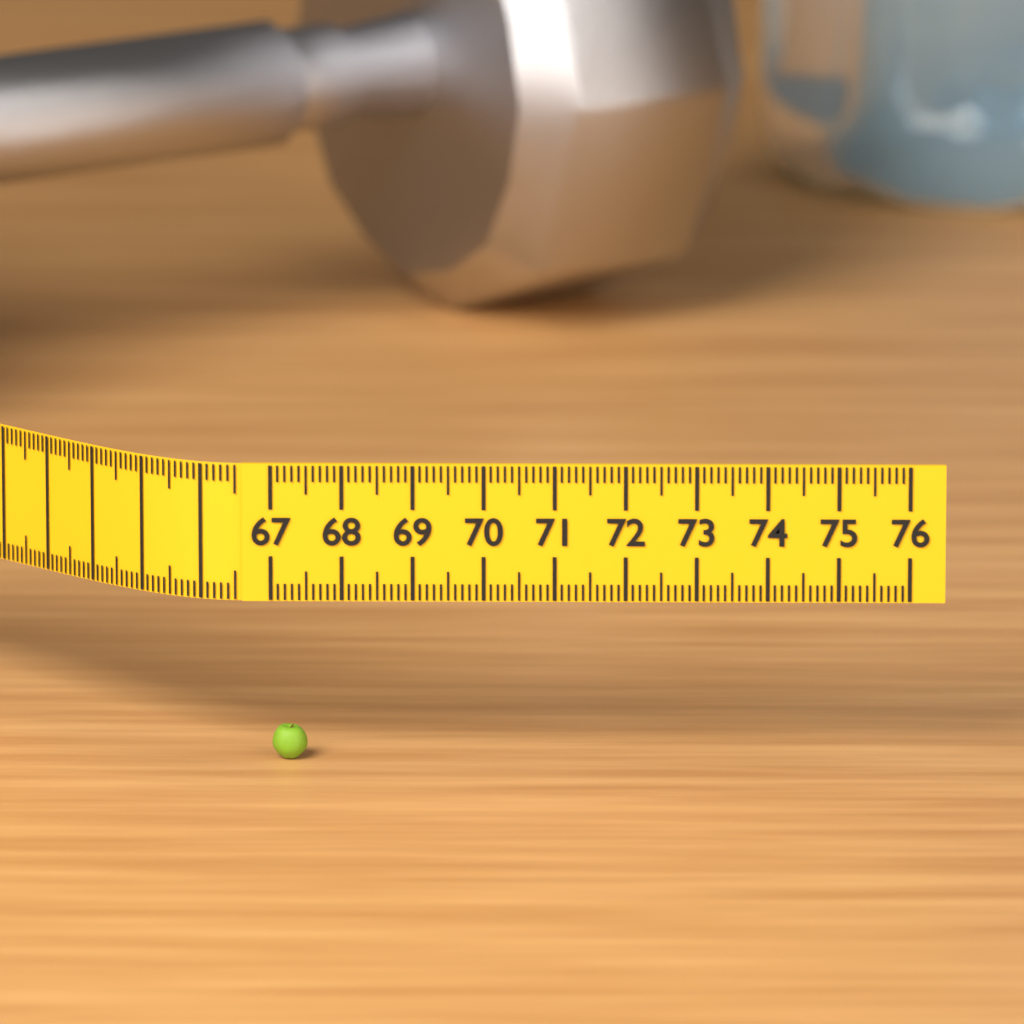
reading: 67.5 (no unit)
